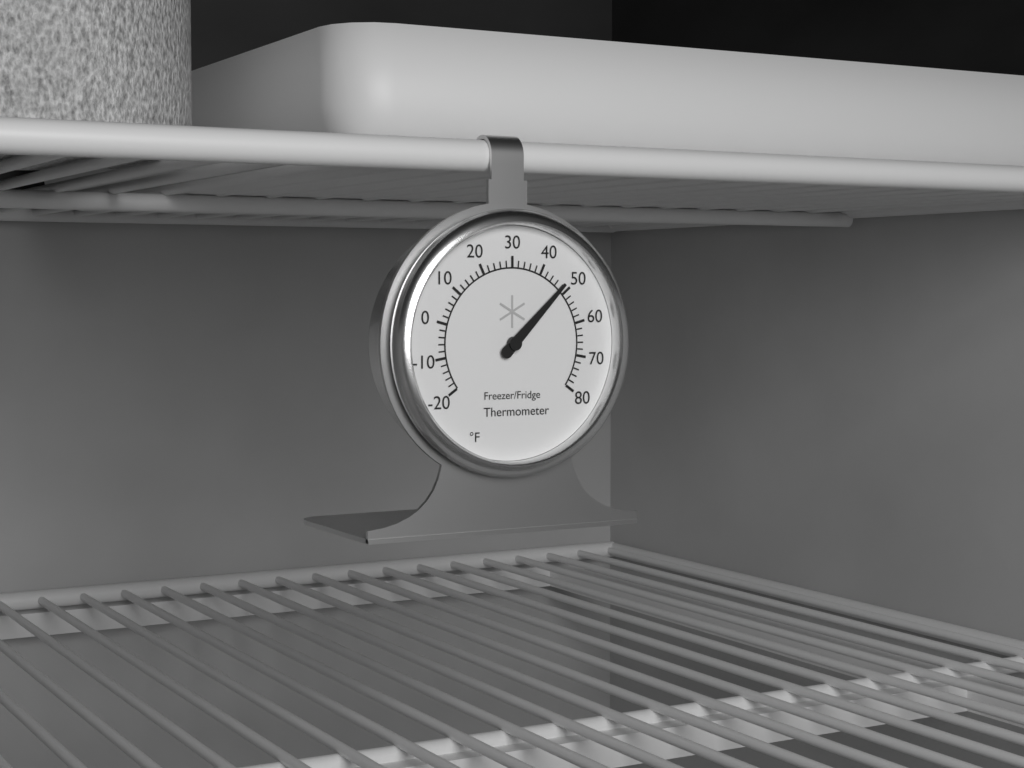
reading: 48 °F
